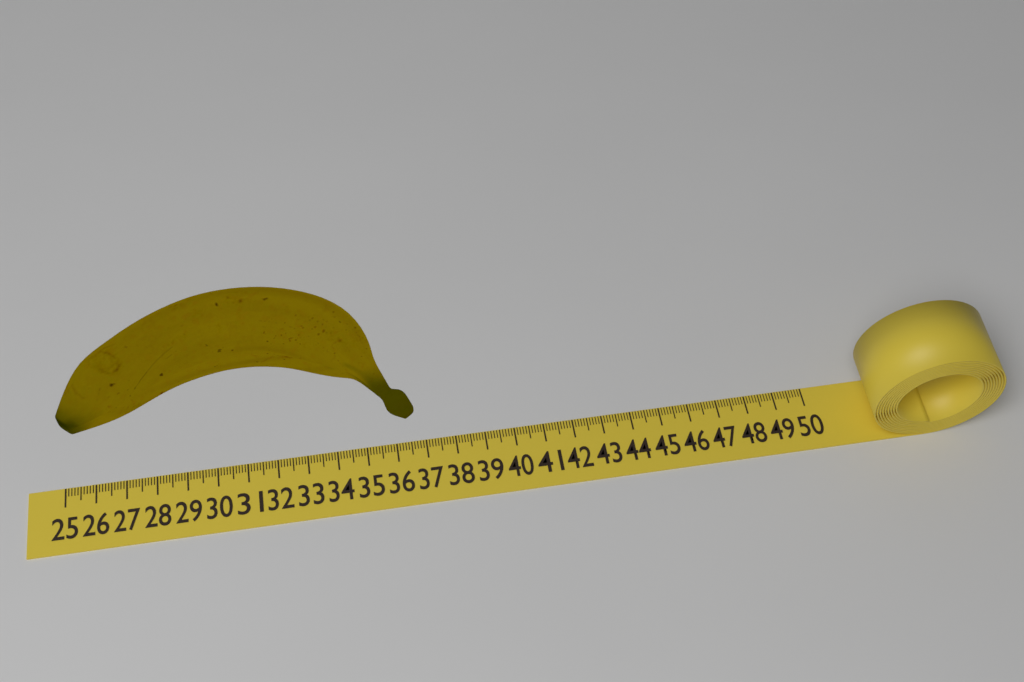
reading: 36.7 (no unit)
